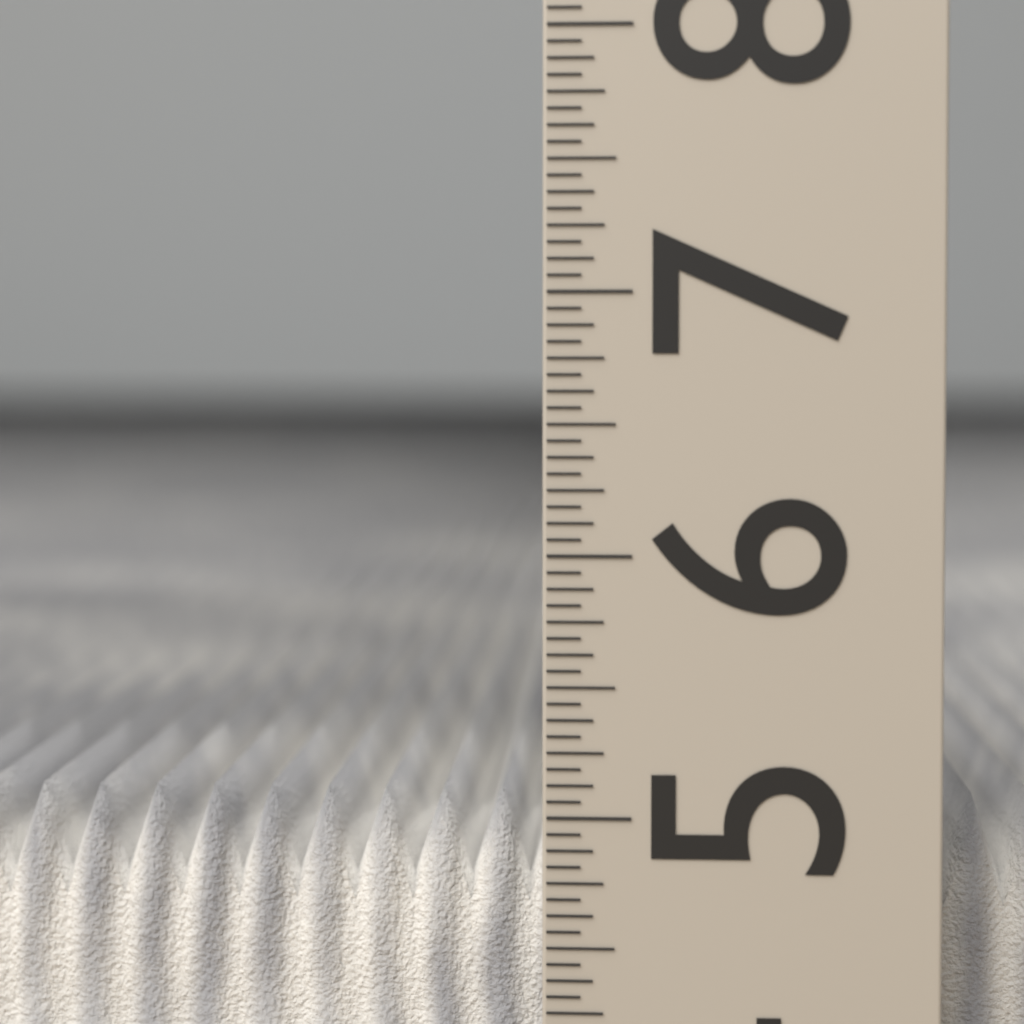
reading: 5.0000 (no unit)
